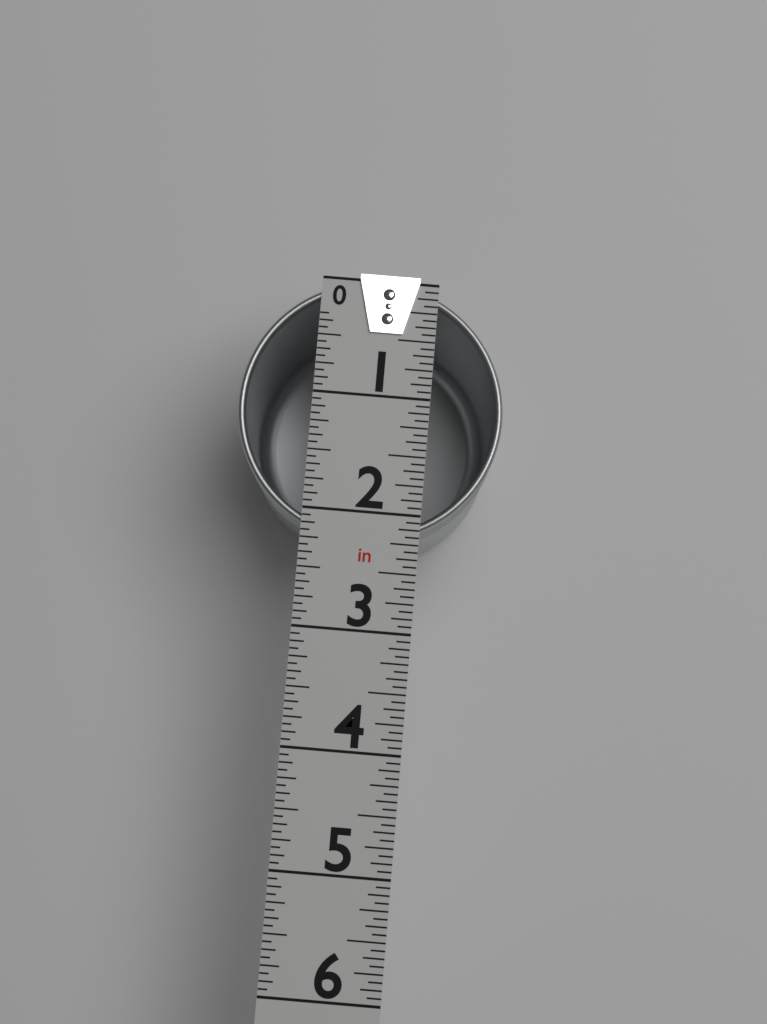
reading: 2.2500 in
